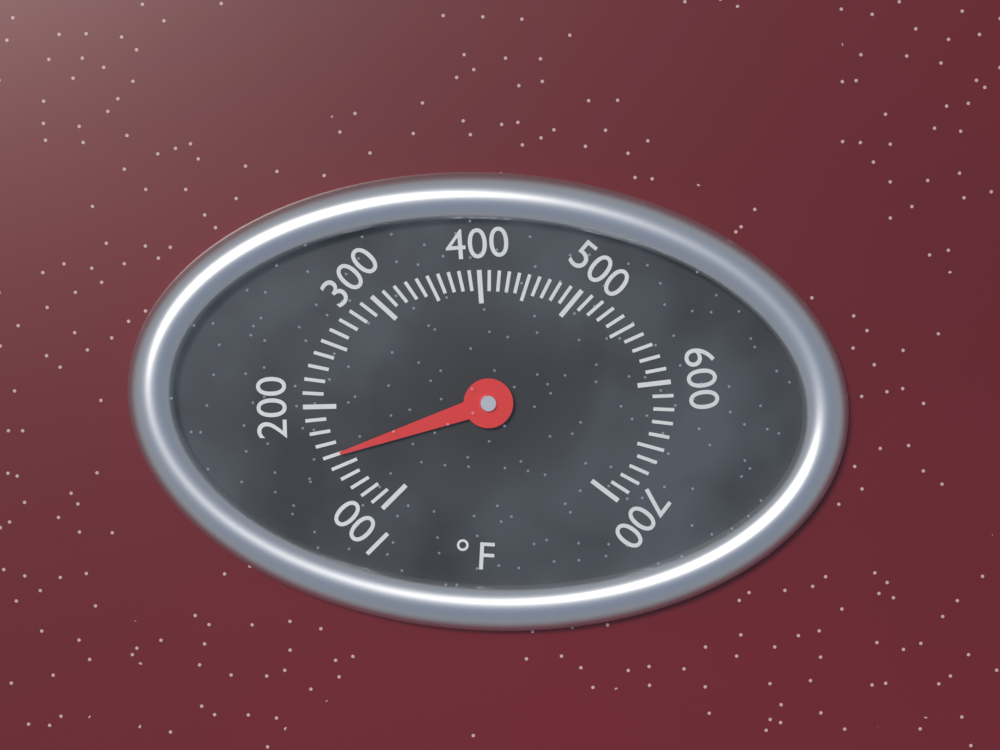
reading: 160 °F
